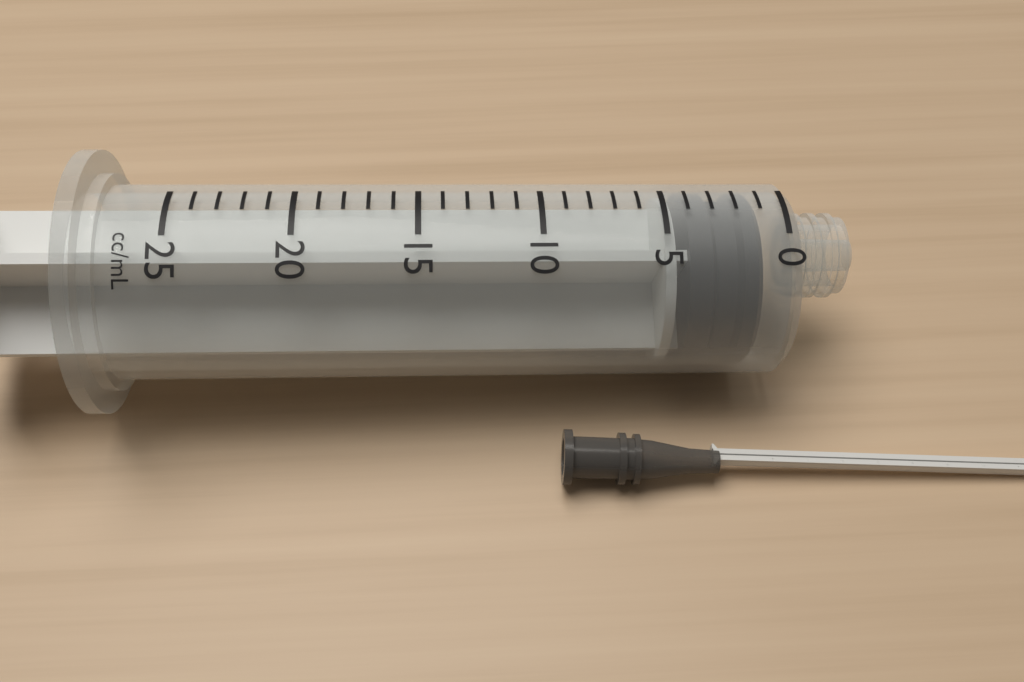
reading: 1 ml
